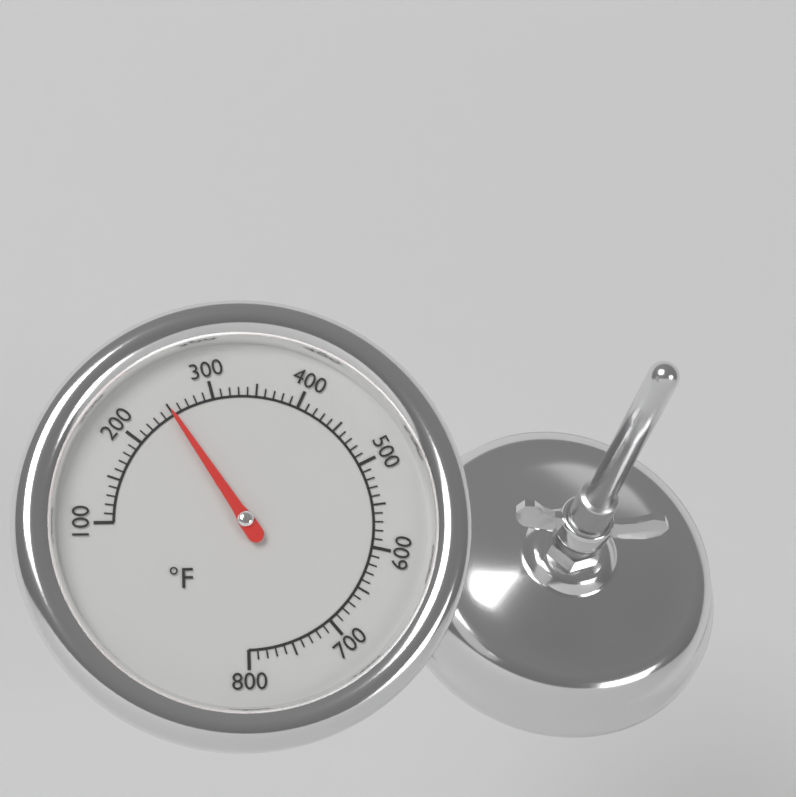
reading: 250 °F
